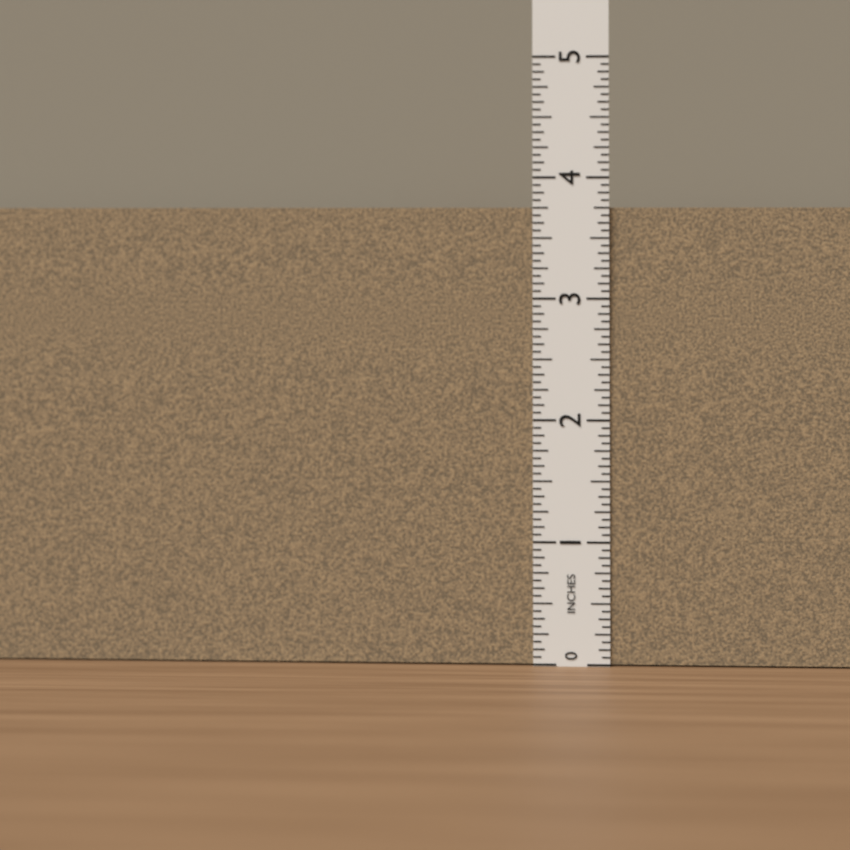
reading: 3.7500 in
